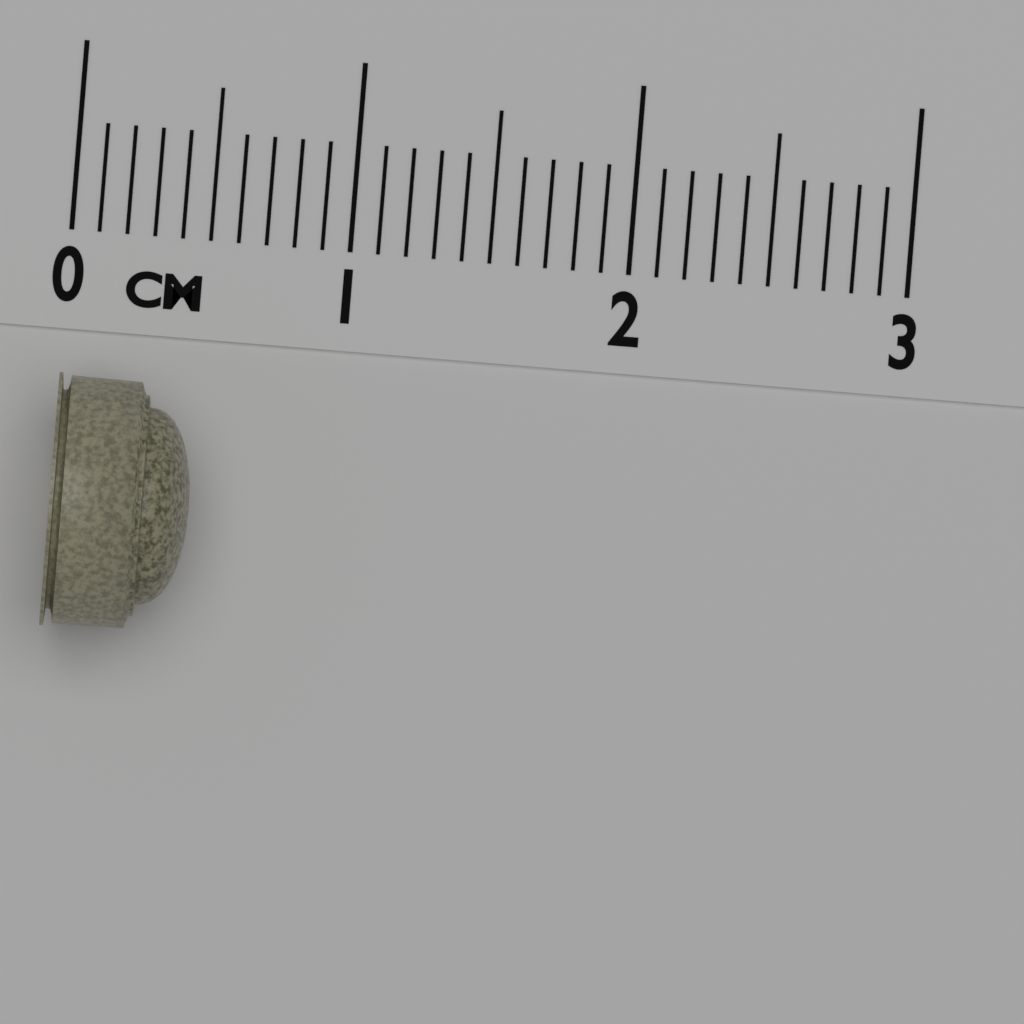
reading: 0.5 cm
